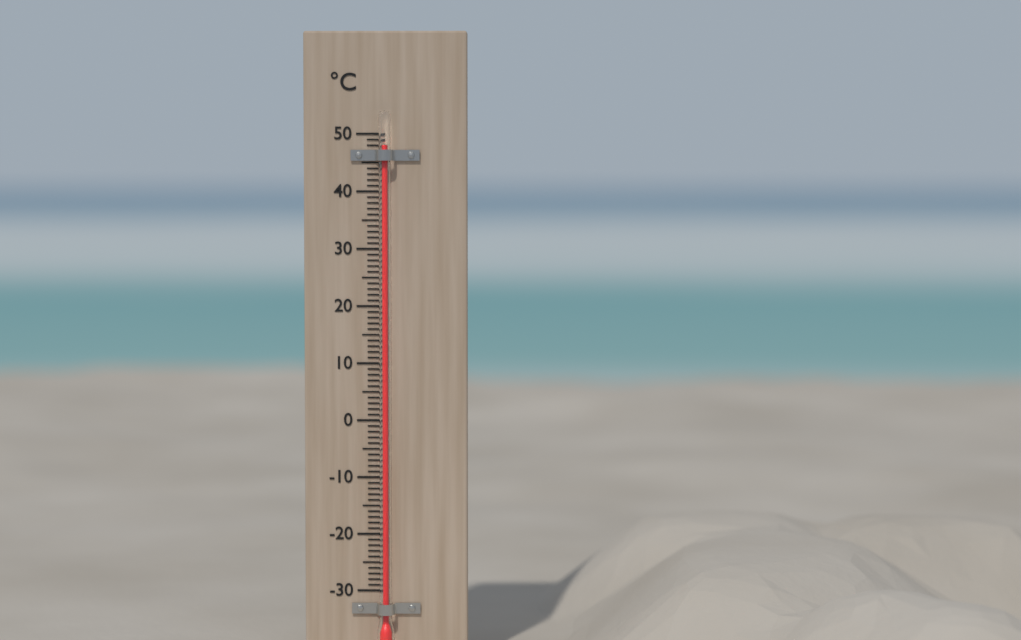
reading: 48 °C
